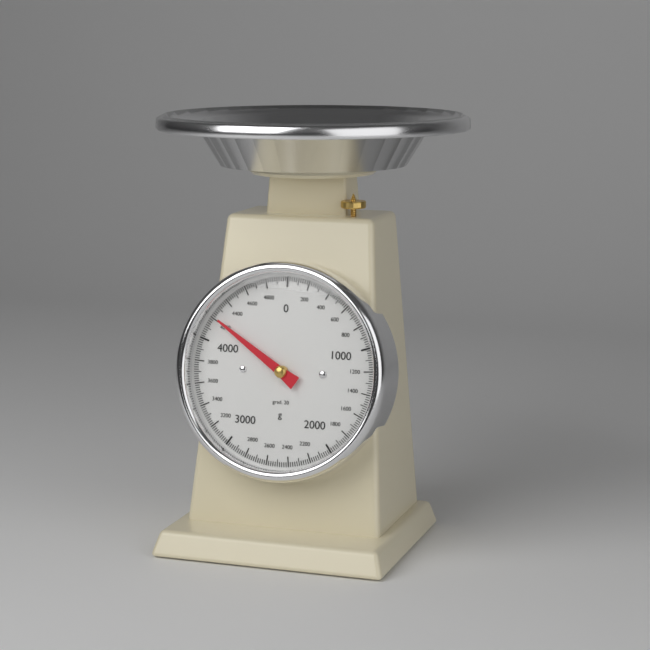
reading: 4220 g
